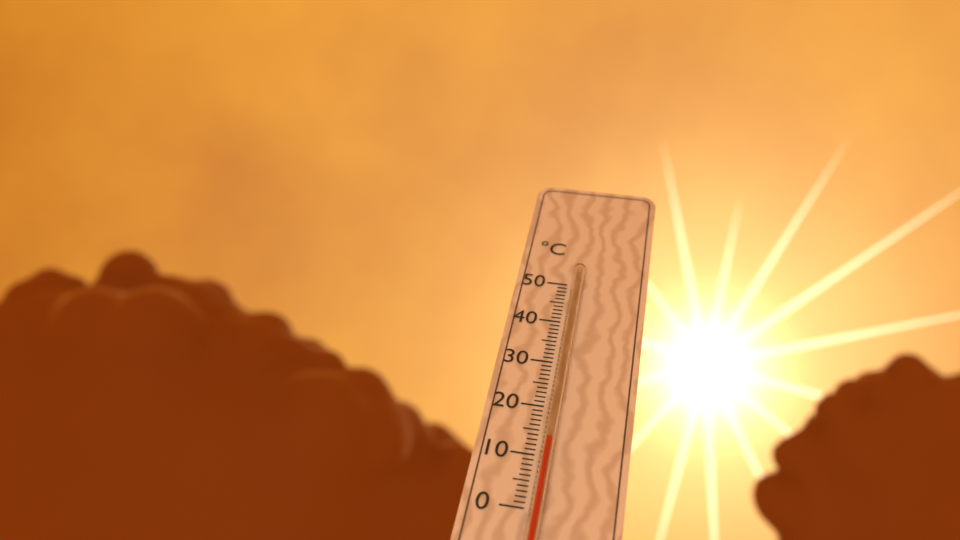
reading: 13 °C
